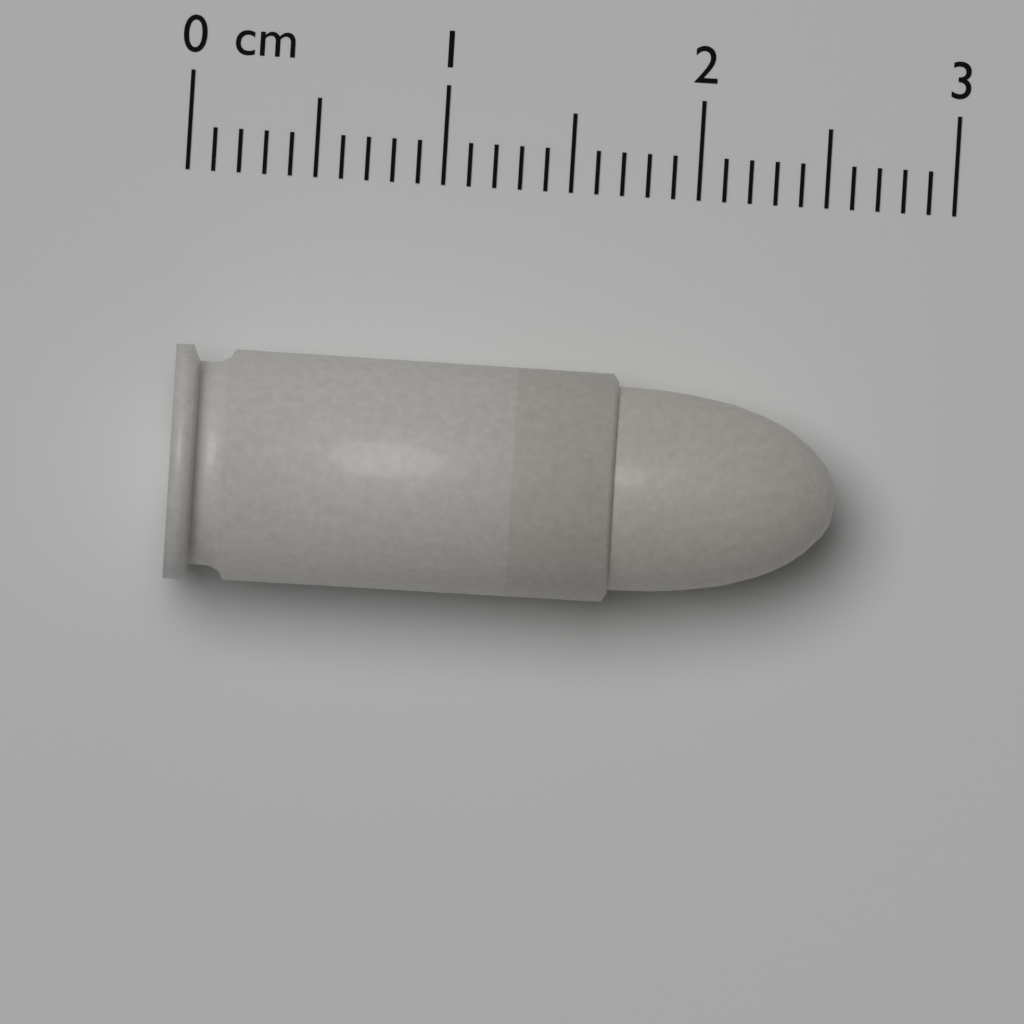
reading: 2.6 cm
